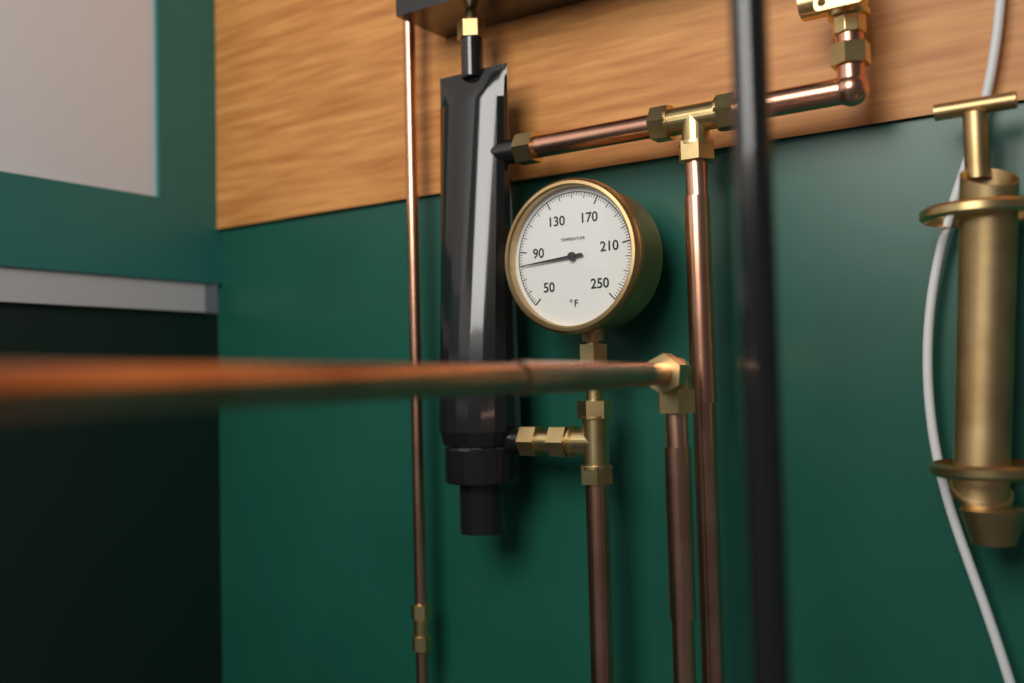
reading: 80 °F
